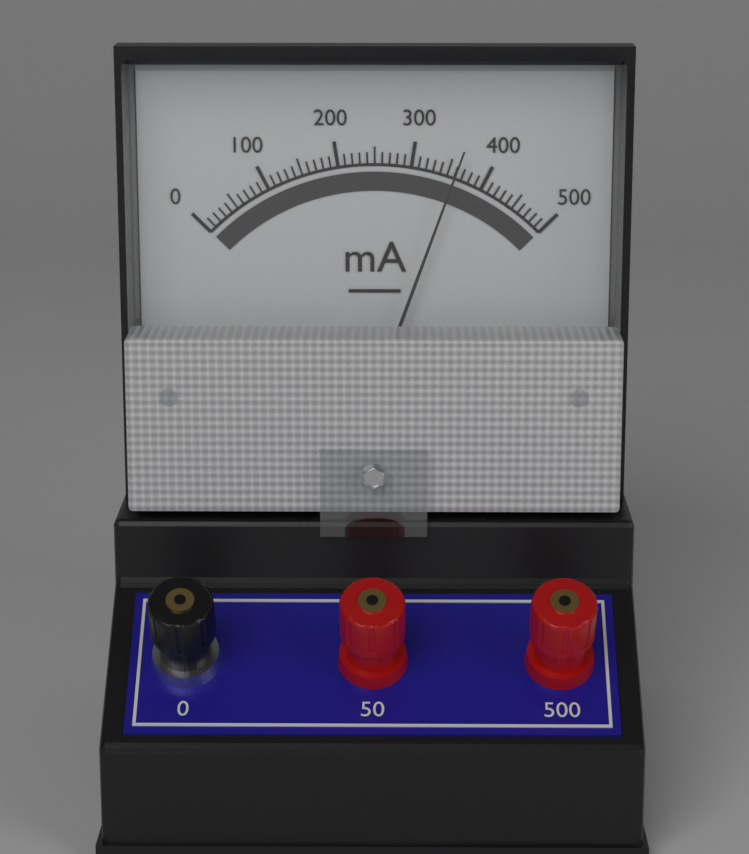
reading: 360 mA
